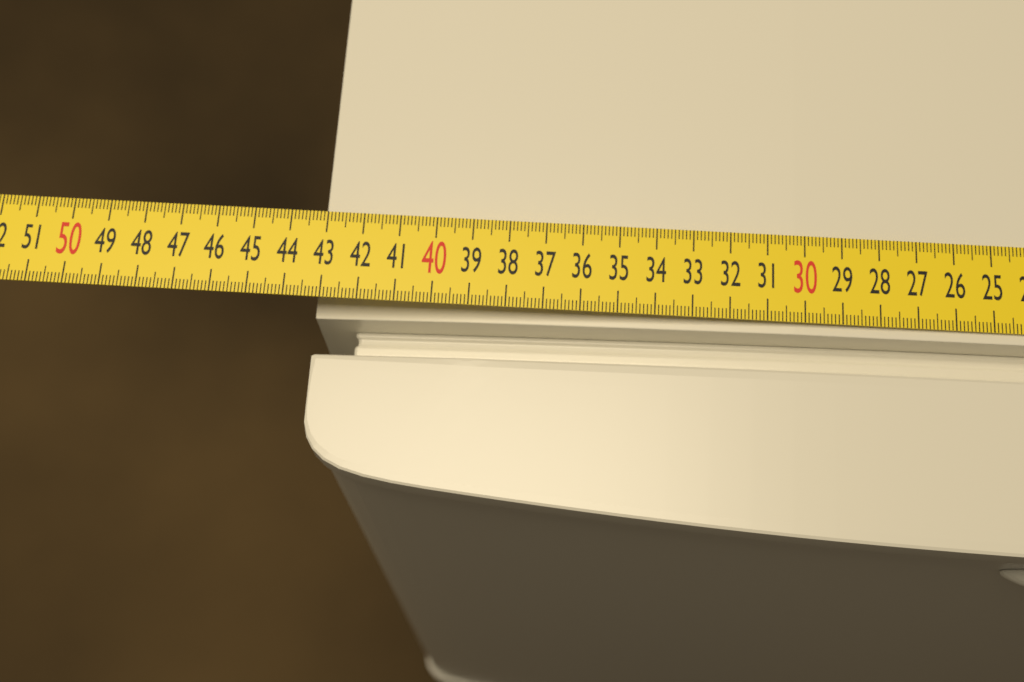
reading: 43.2 cm
